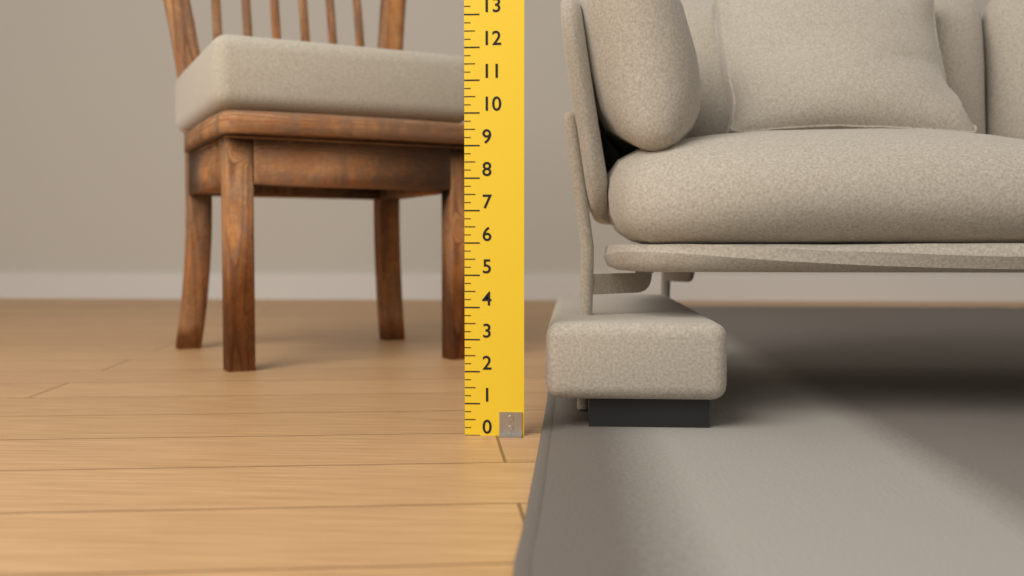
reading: 3.50 (no unit)
